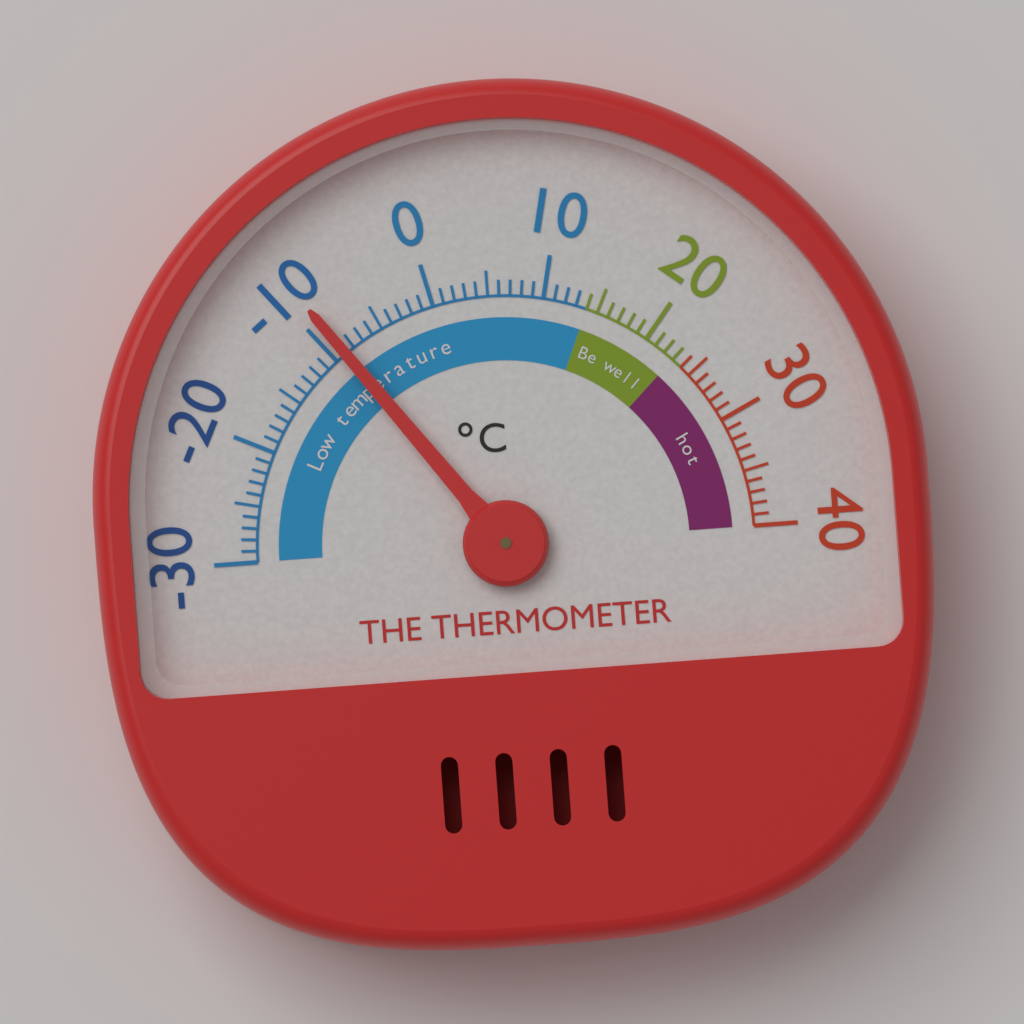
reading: -9 °C
